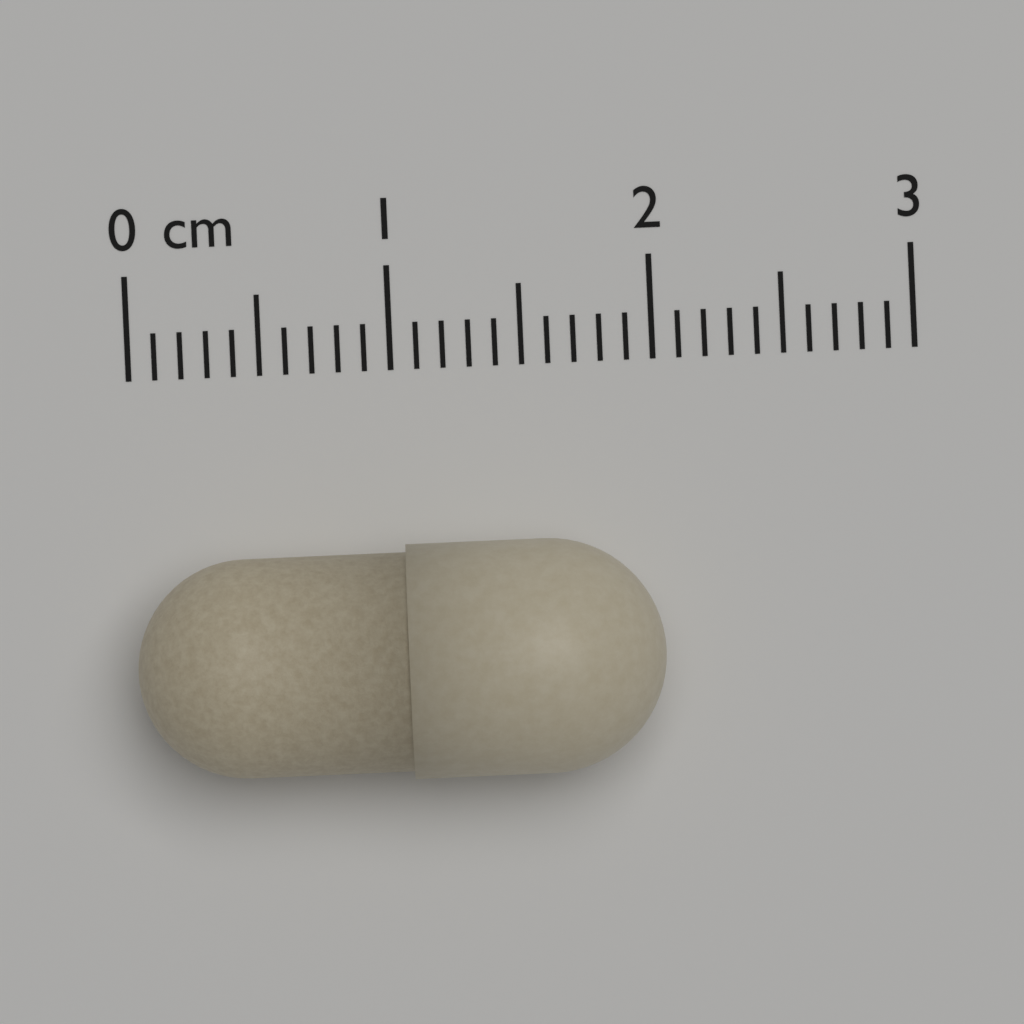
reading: 2.0 cm
